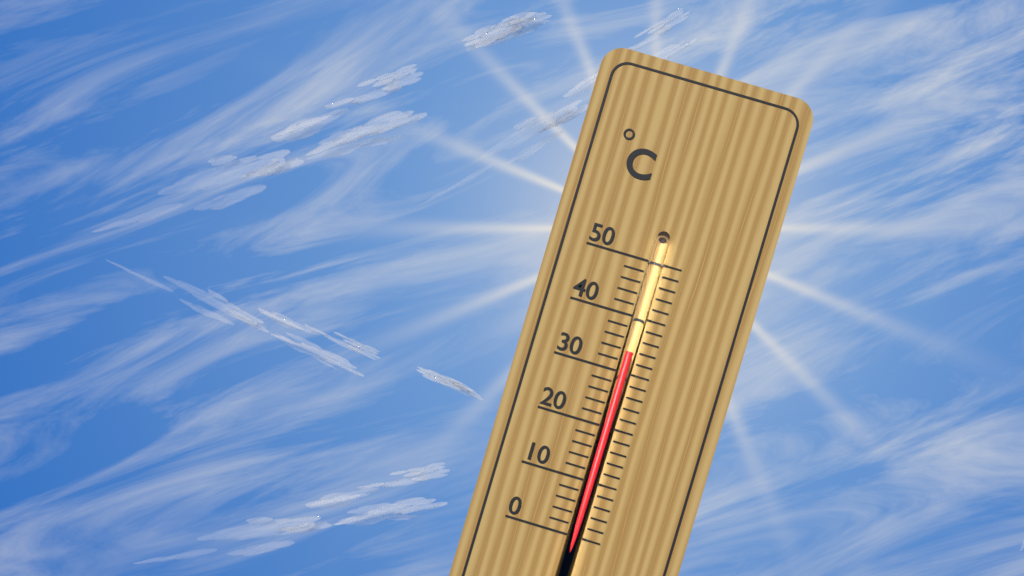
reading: 34 °C
